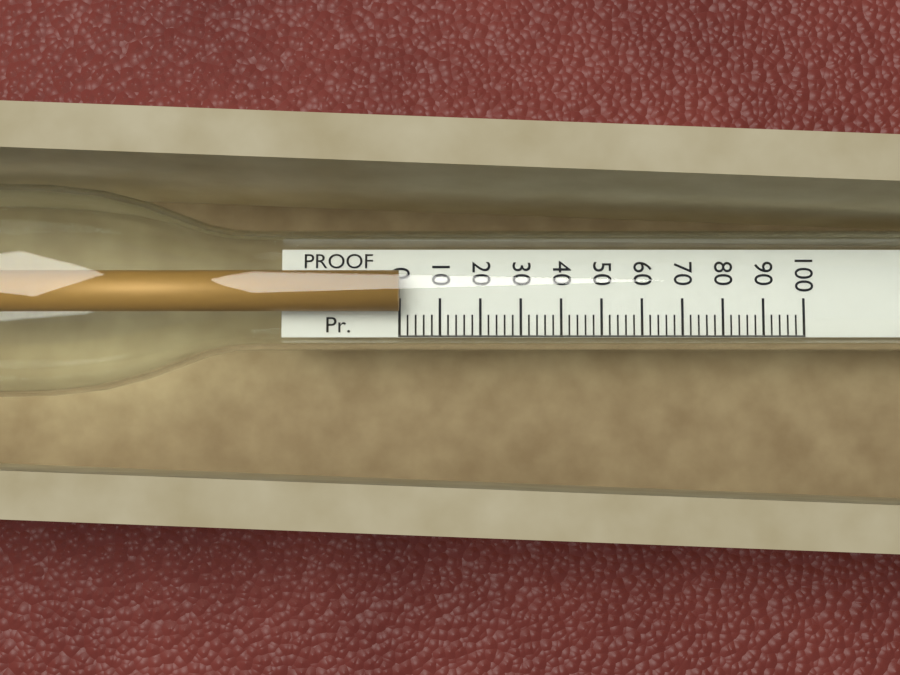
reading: 0 proof
